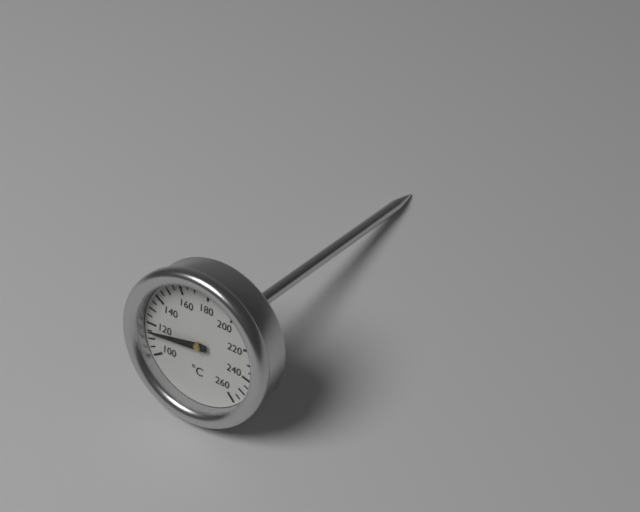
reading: 115 °C
